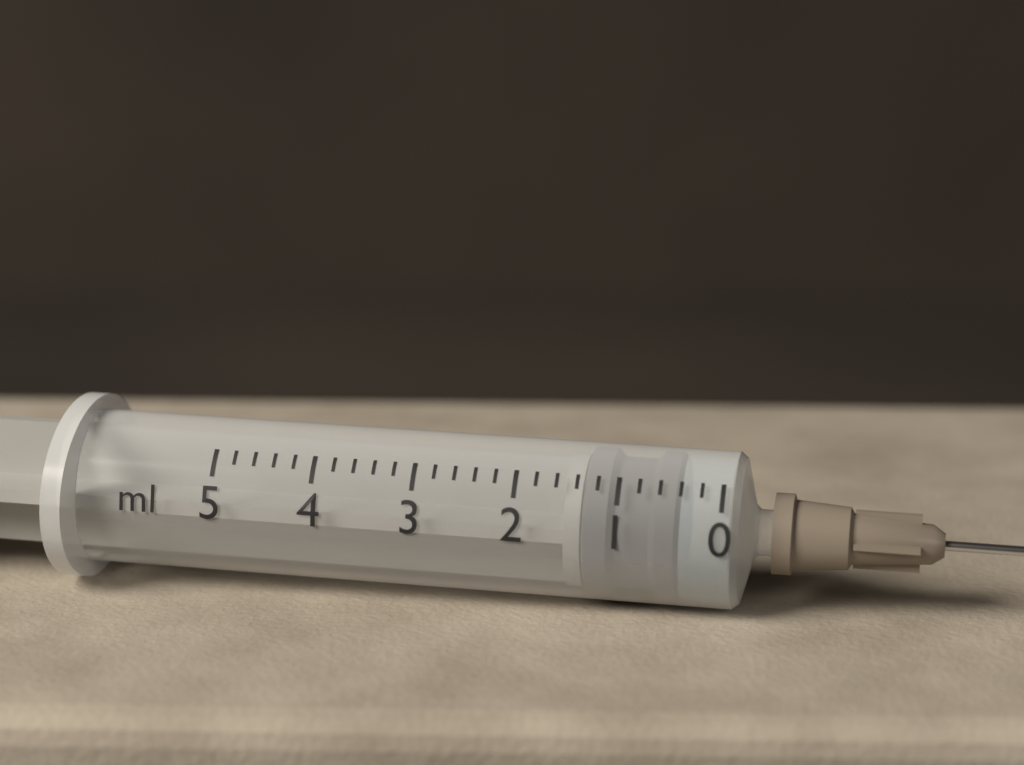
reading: 0.4 ml
